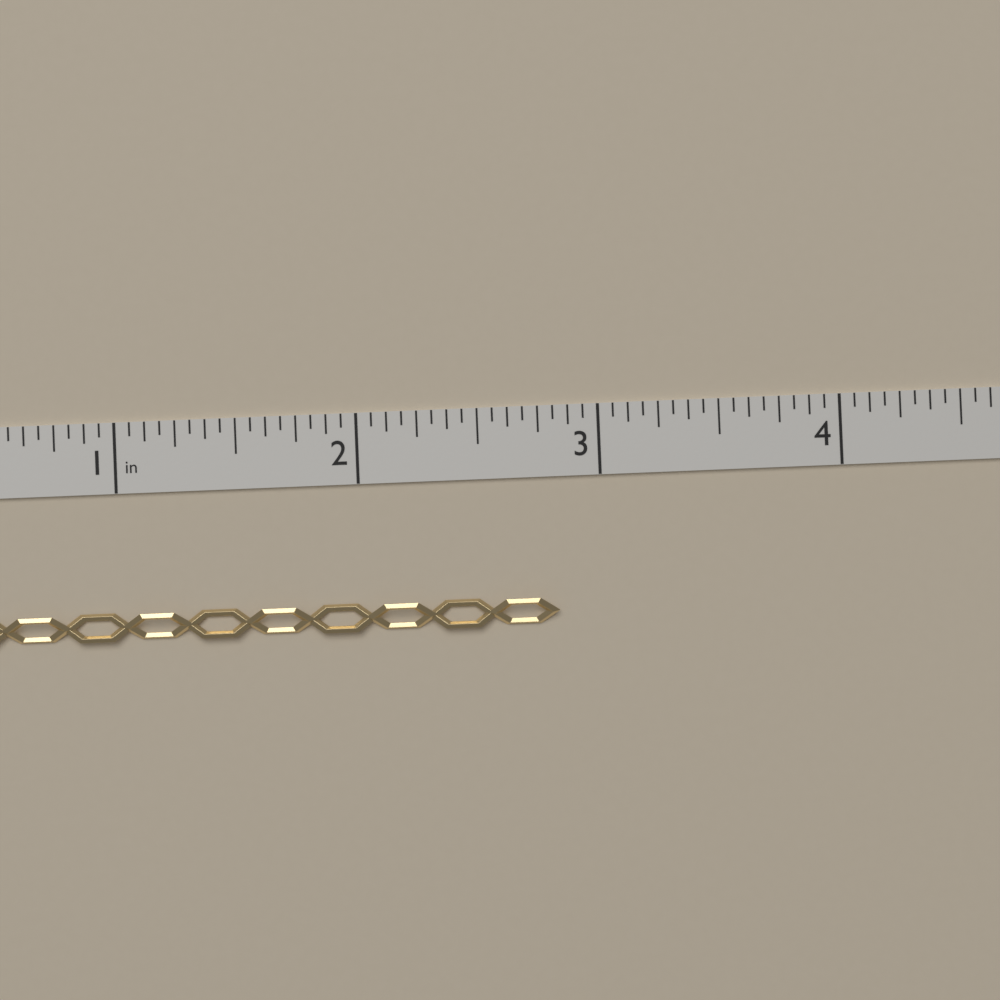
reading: 2.8125 in
